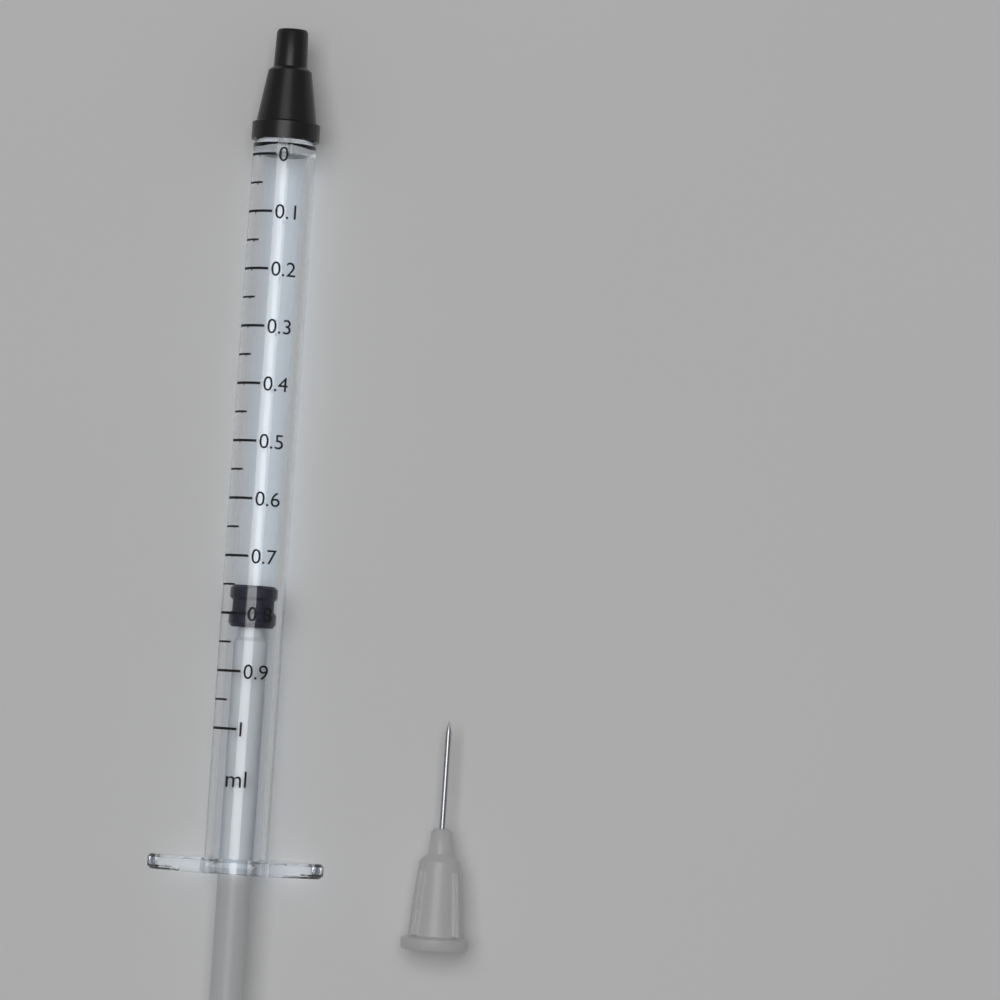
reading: 0.75 ml
